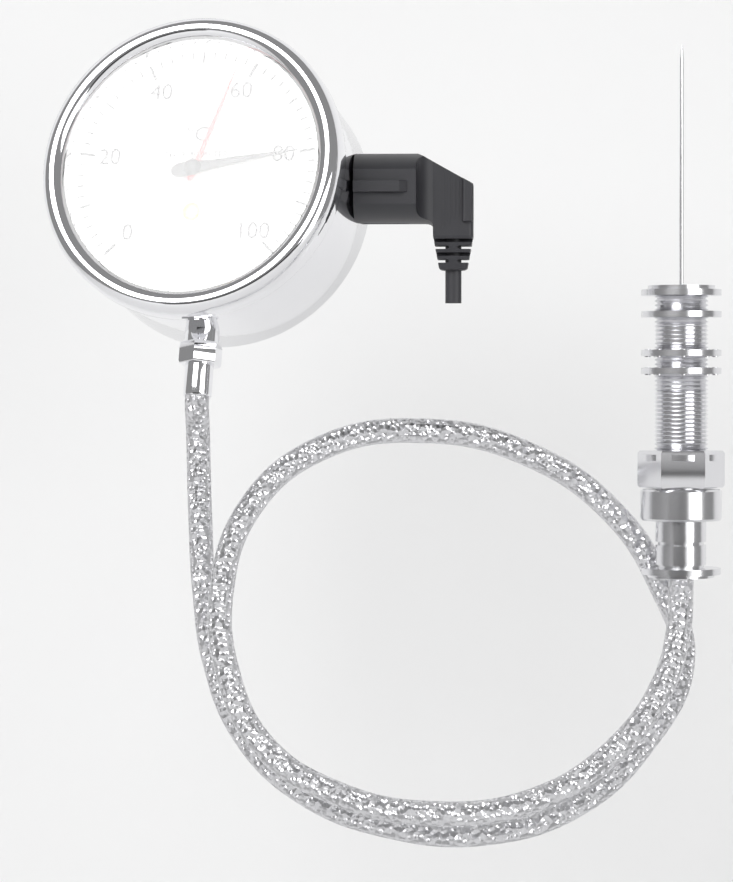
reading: 80 °C
